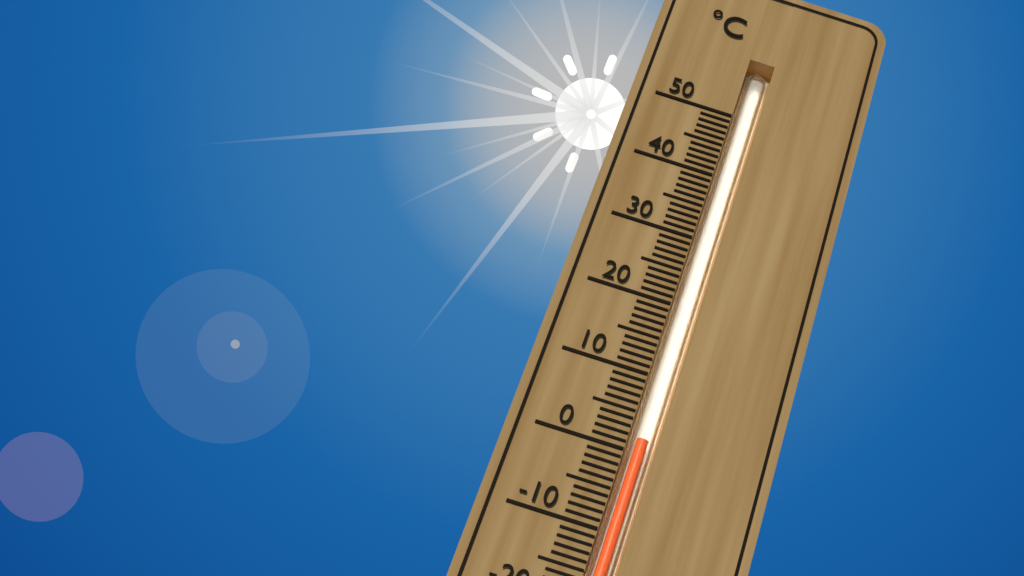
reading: 2 °C
